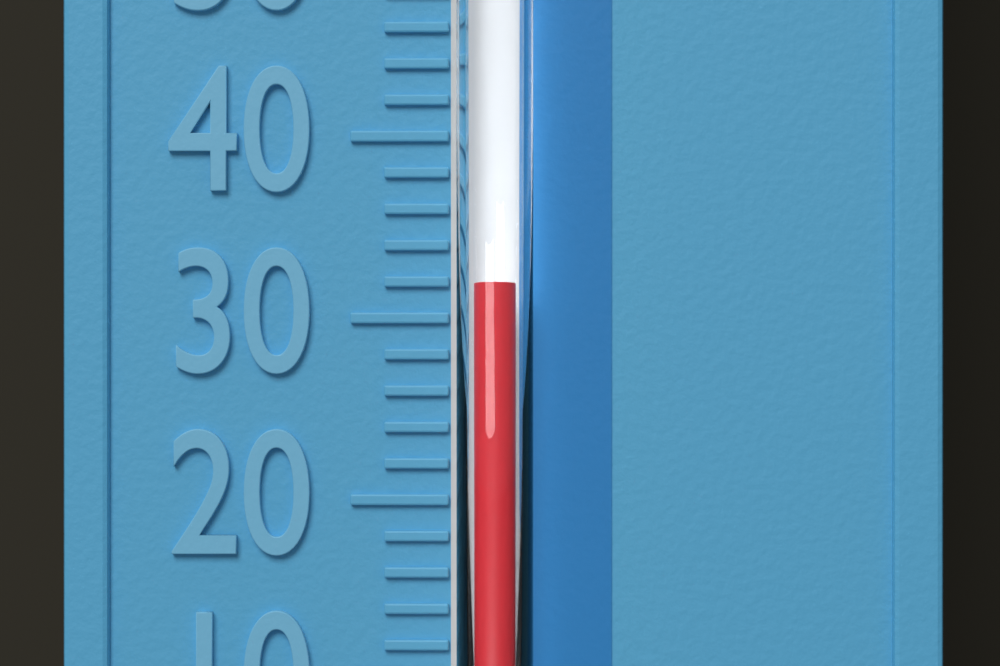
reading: 32 °F
